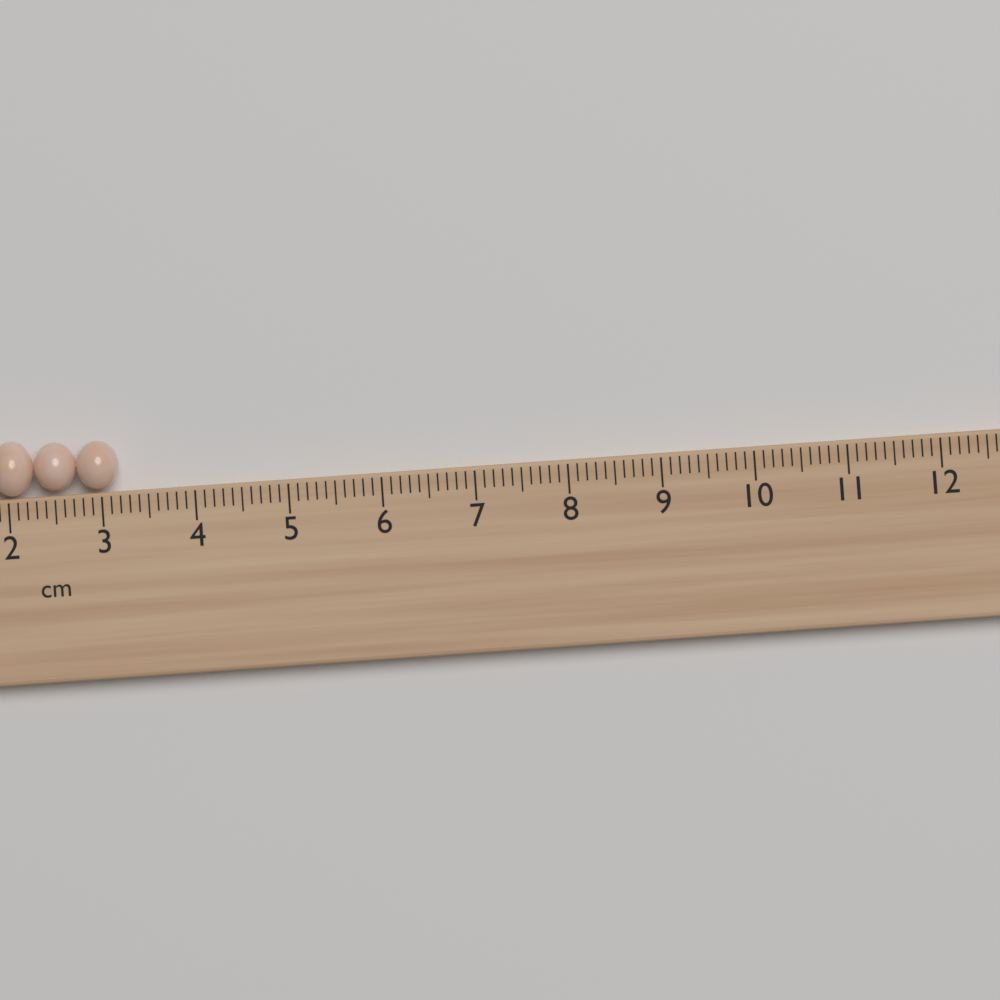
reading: 3.2 cm
